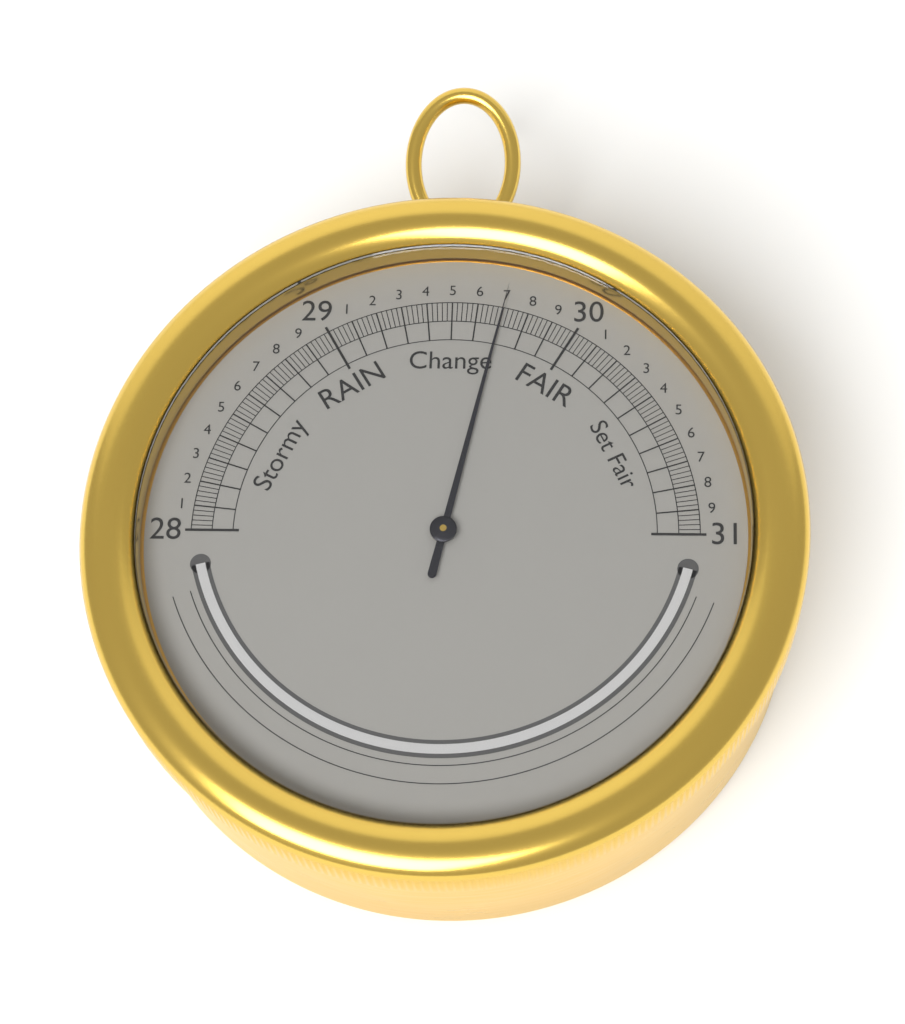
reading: 29.70 inHg
